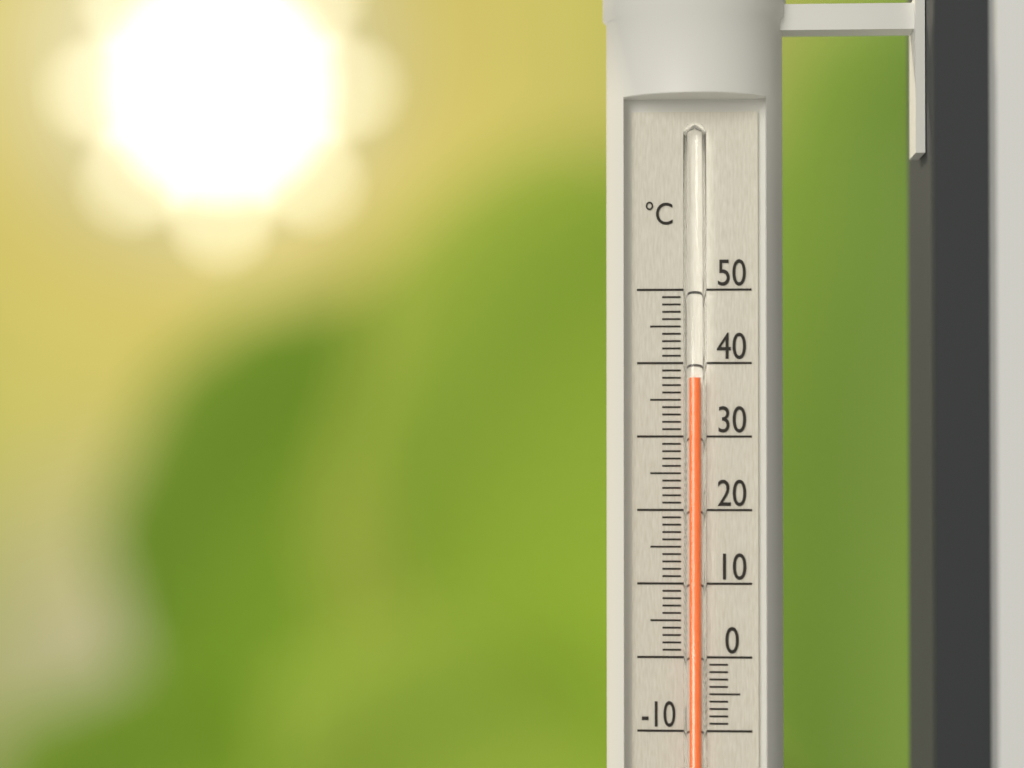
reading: 38 °C
